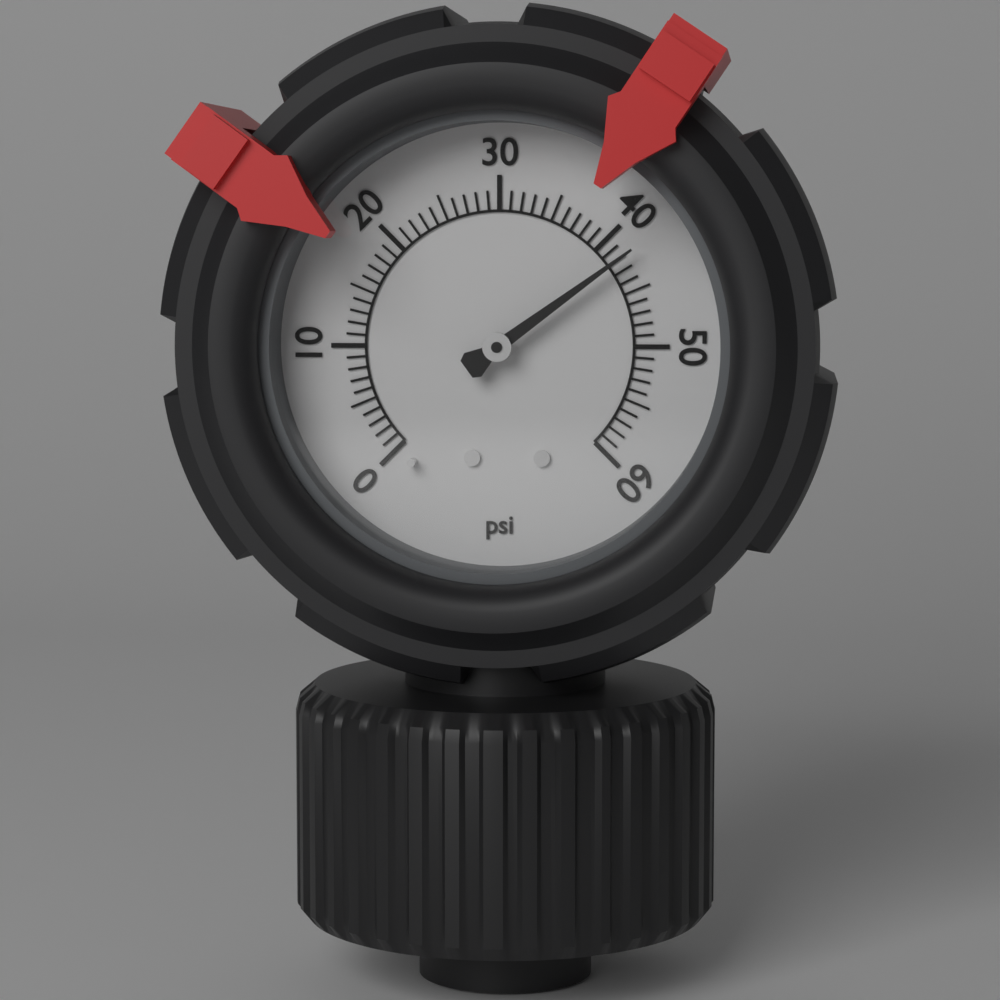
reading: 42 psi
